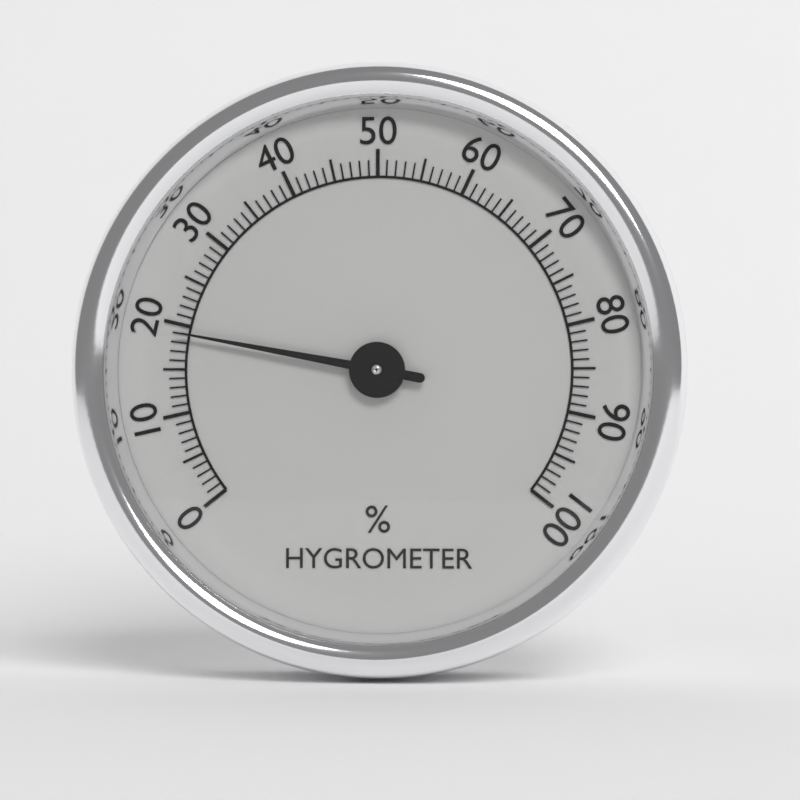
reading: 19 %
